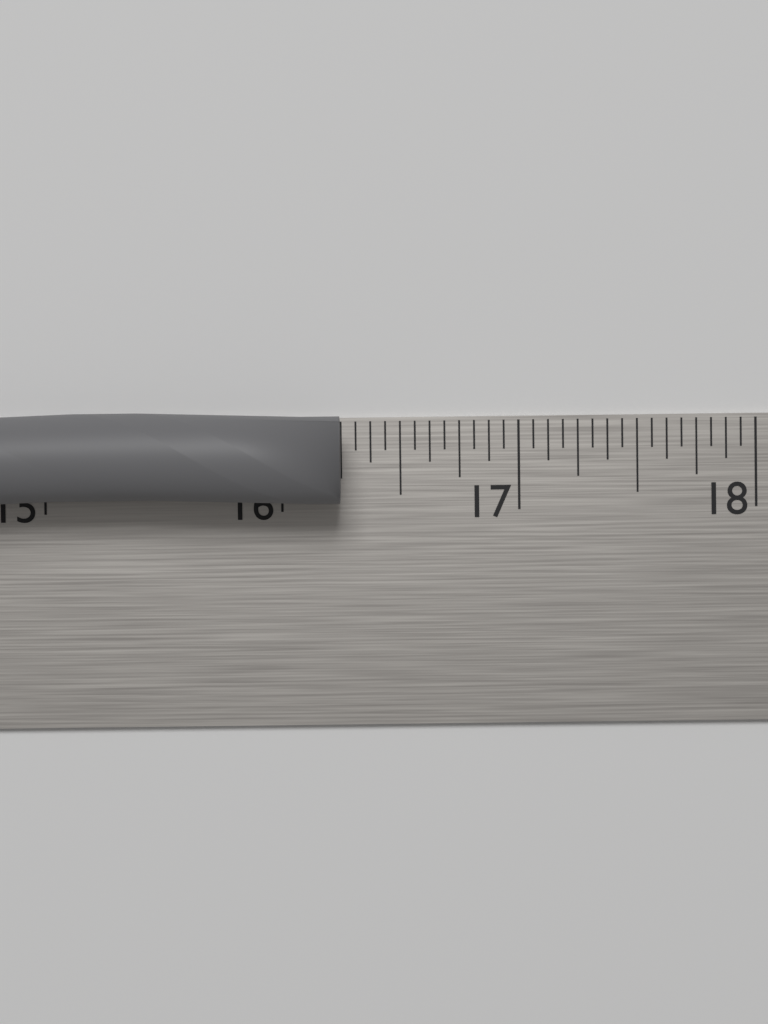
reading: 16.2500 in
